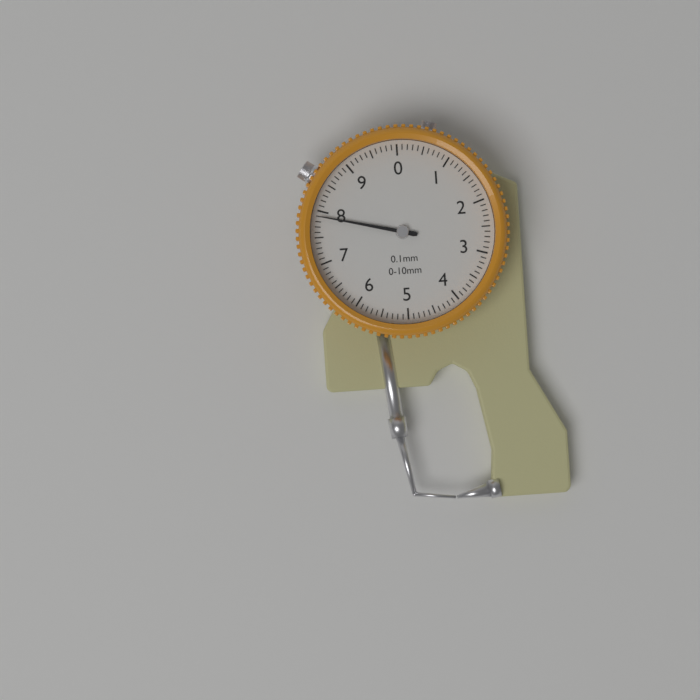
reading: 7.9 mm
